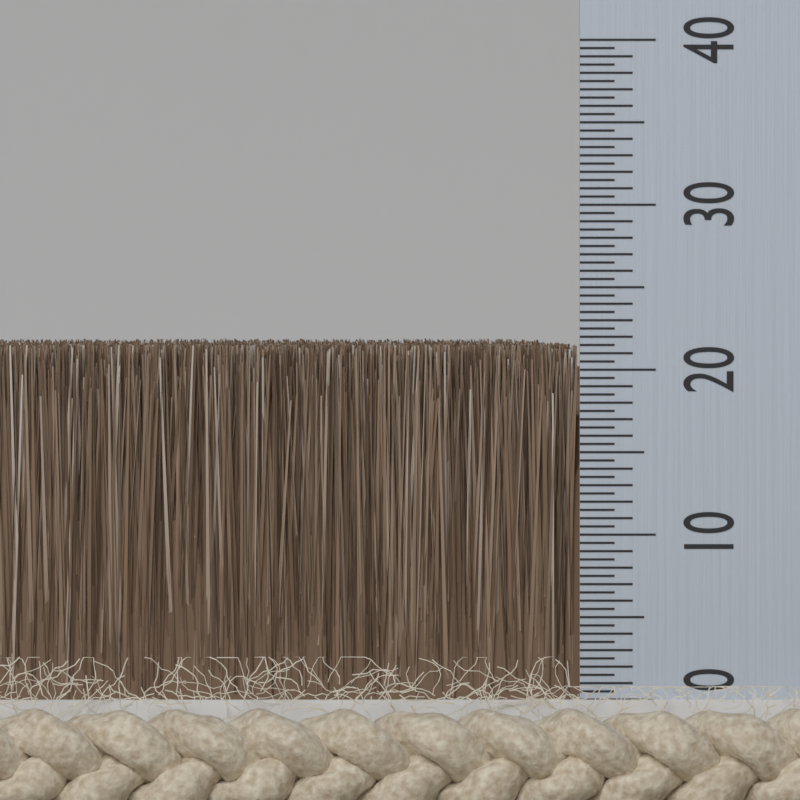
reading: 21.5 (no unit)
